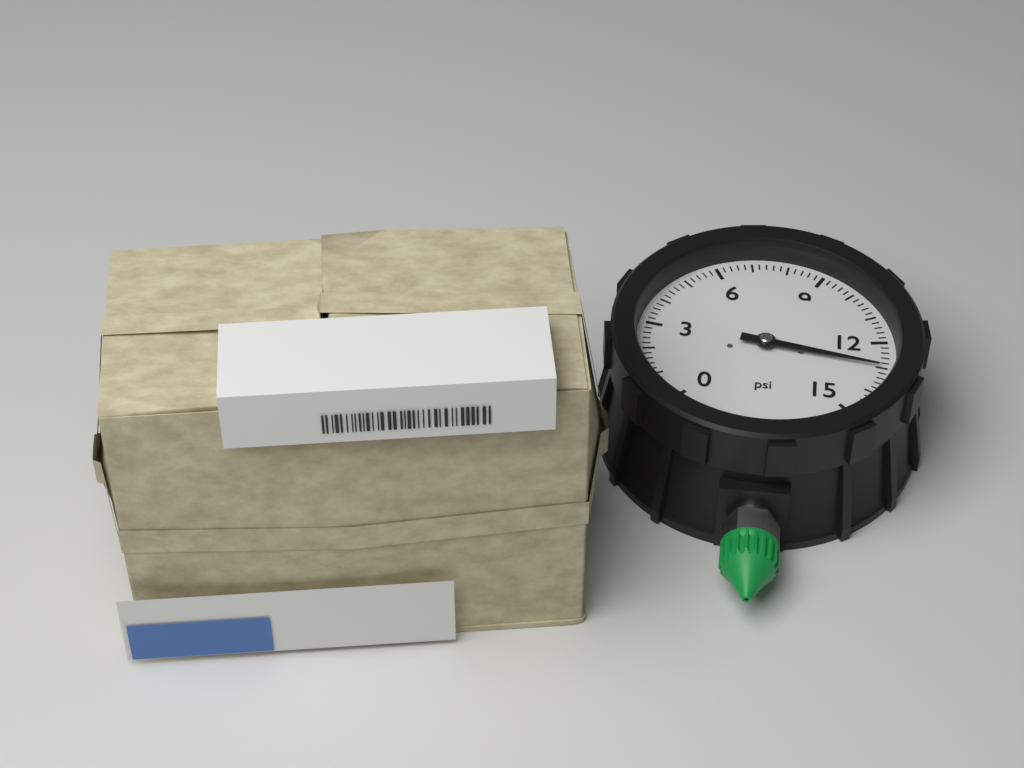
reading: 13.0 psi
